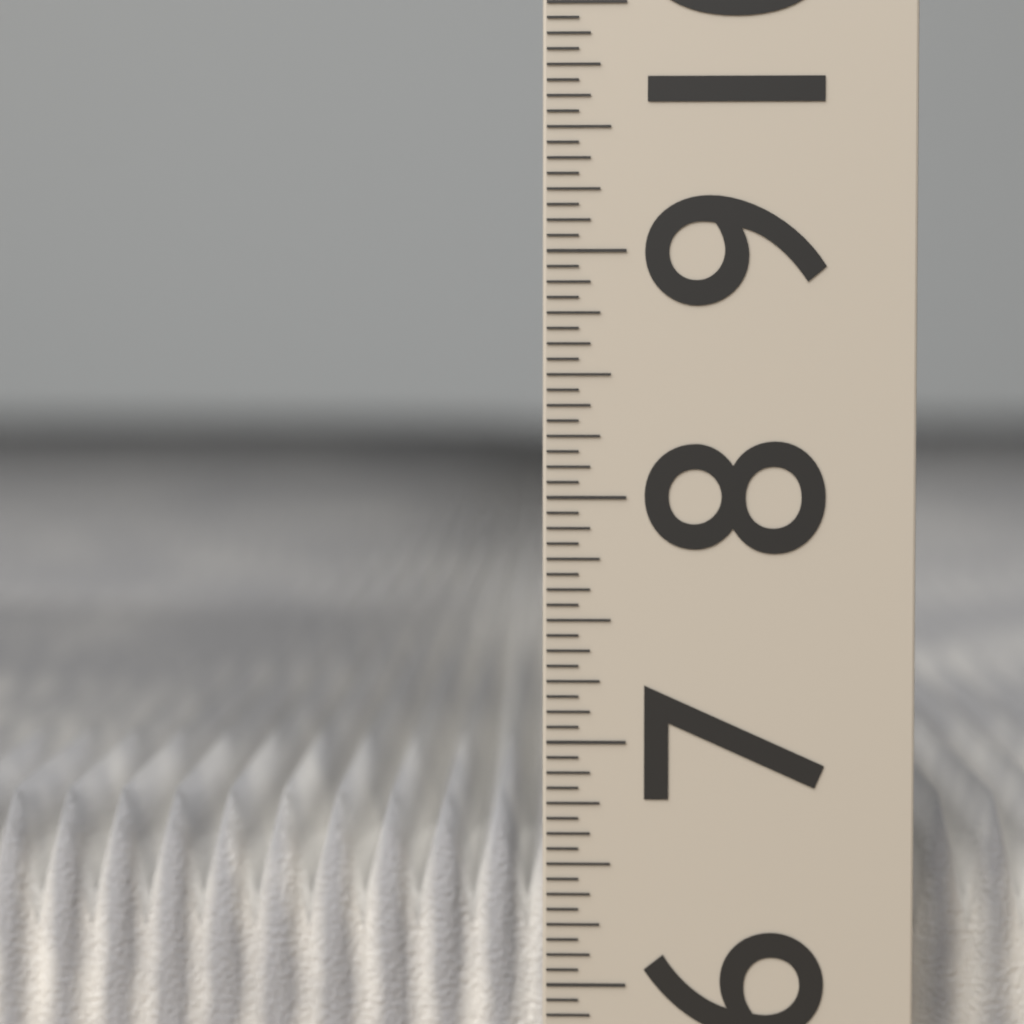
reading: 6.6875 (no unit)
